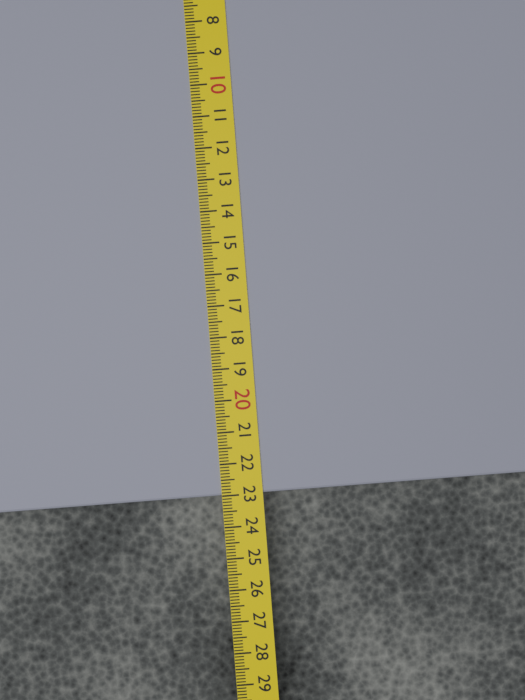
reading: 23.0 cm
